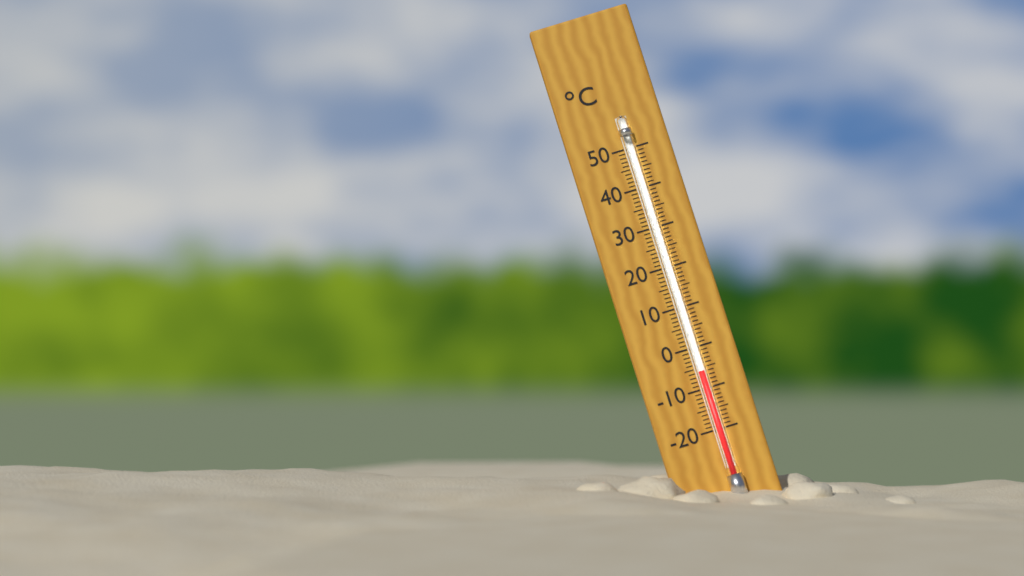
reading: -6 °C
